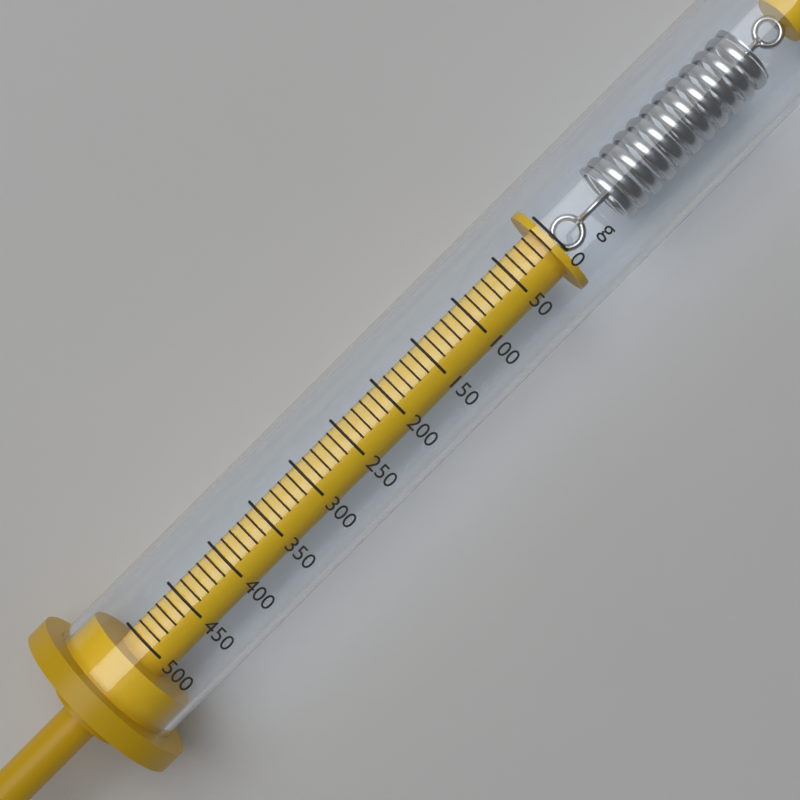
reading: 0 g
